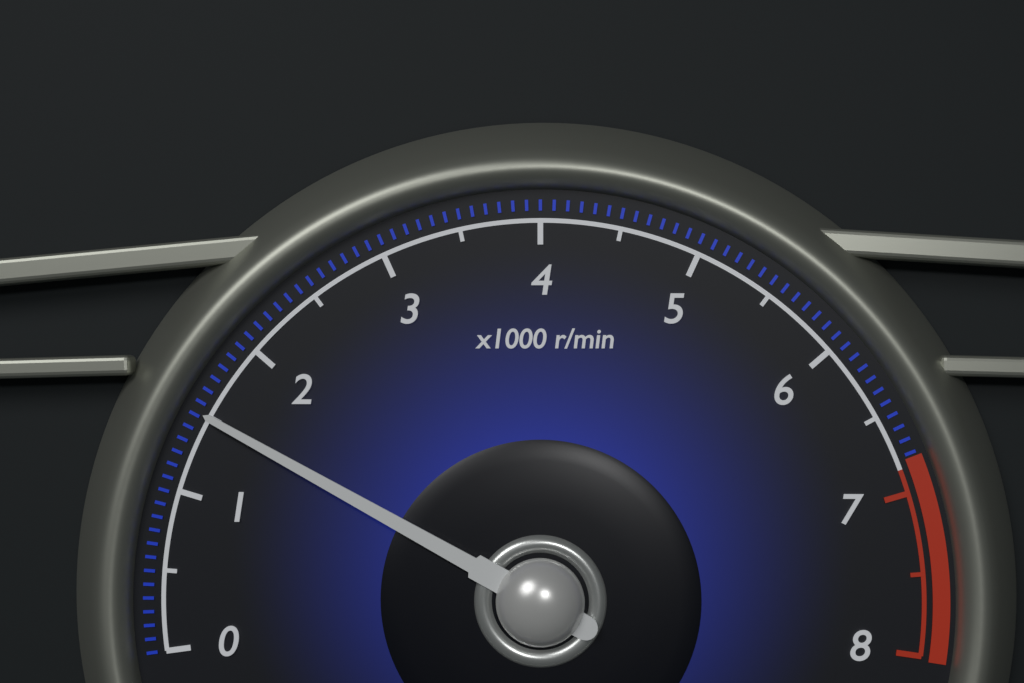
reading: 1.5 x1000 r/min
